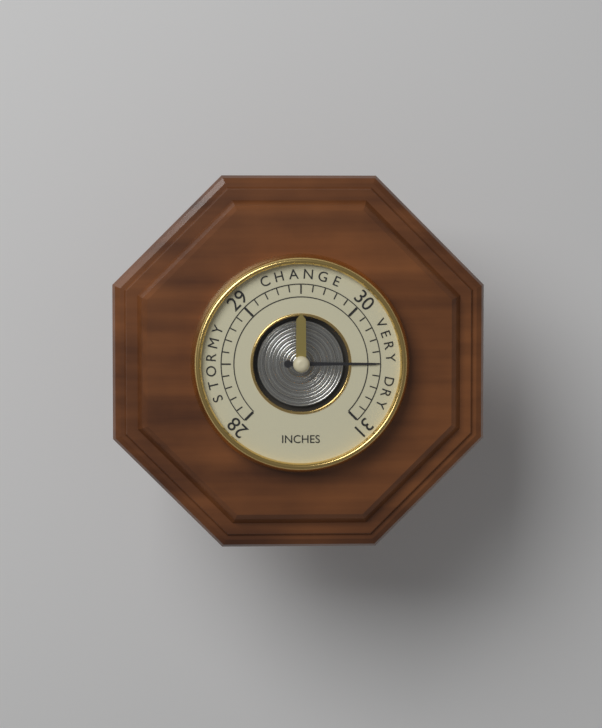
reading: 30.5 inches
